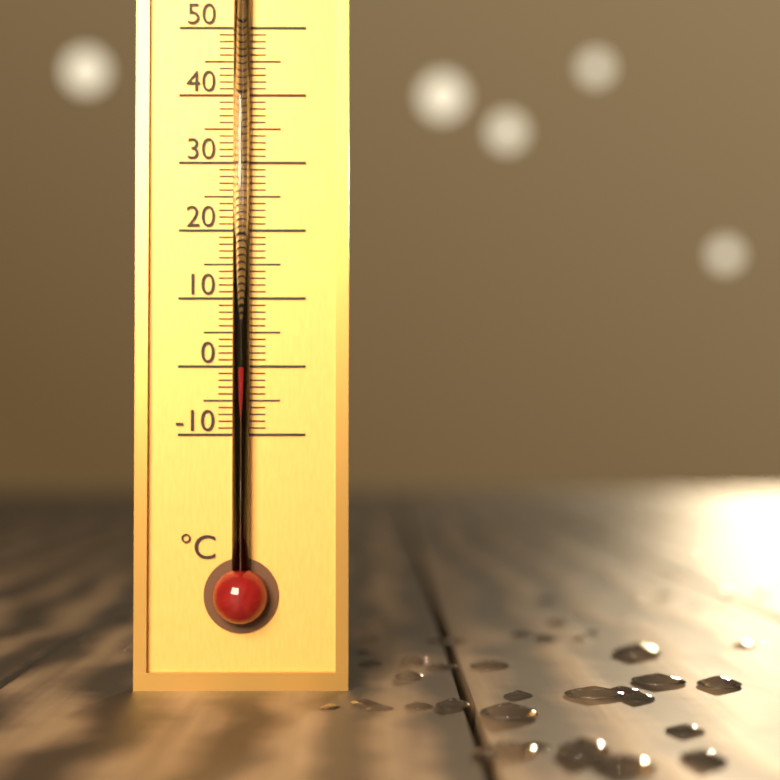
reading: 0 °C
